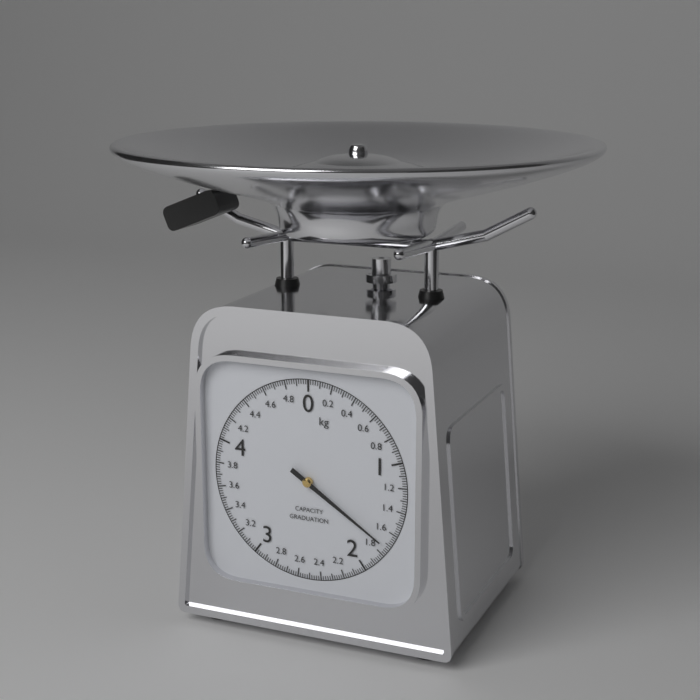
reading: 1.72 kg
